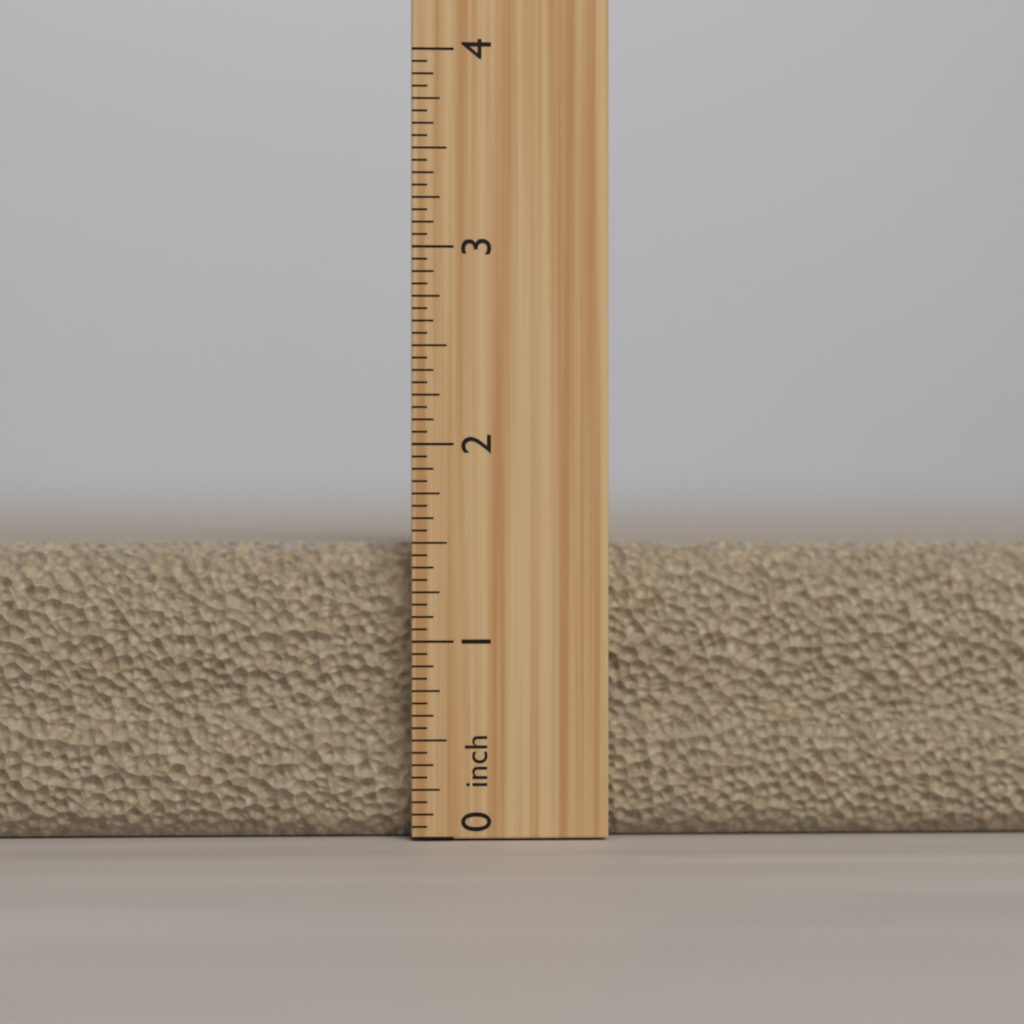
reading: 1.5000 inch
